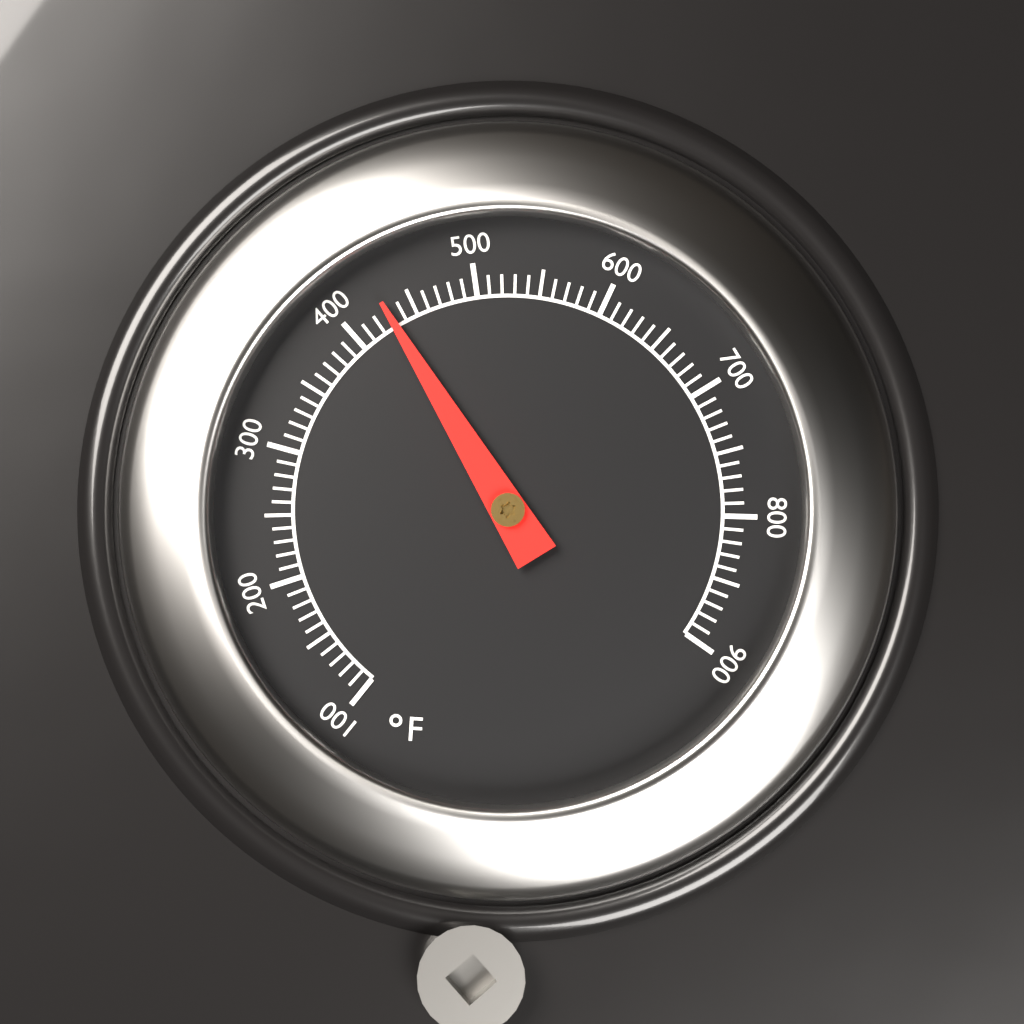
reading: 430 °F
